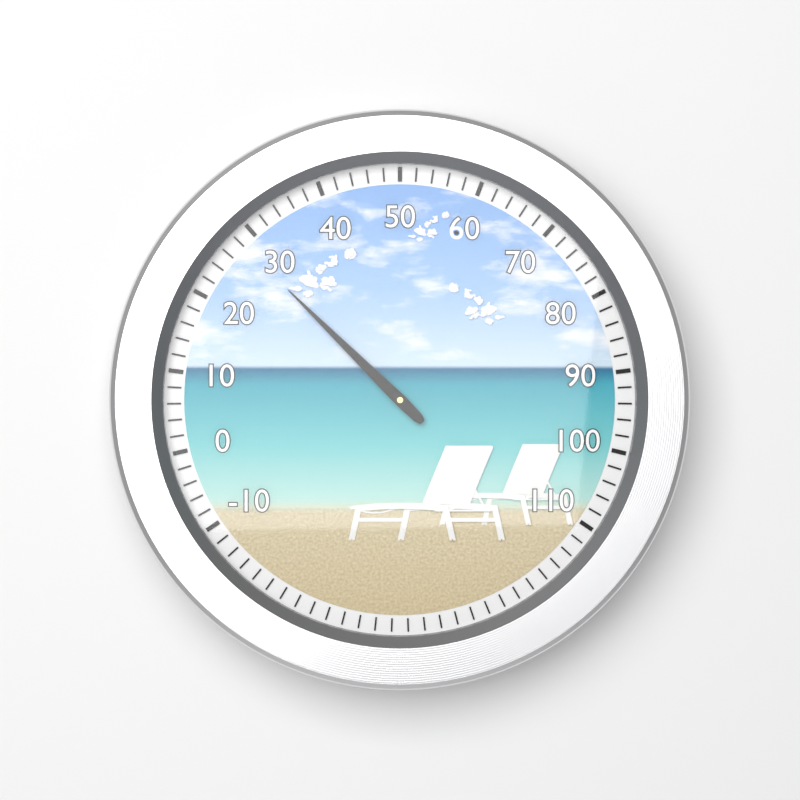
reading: 28 (no unit)
